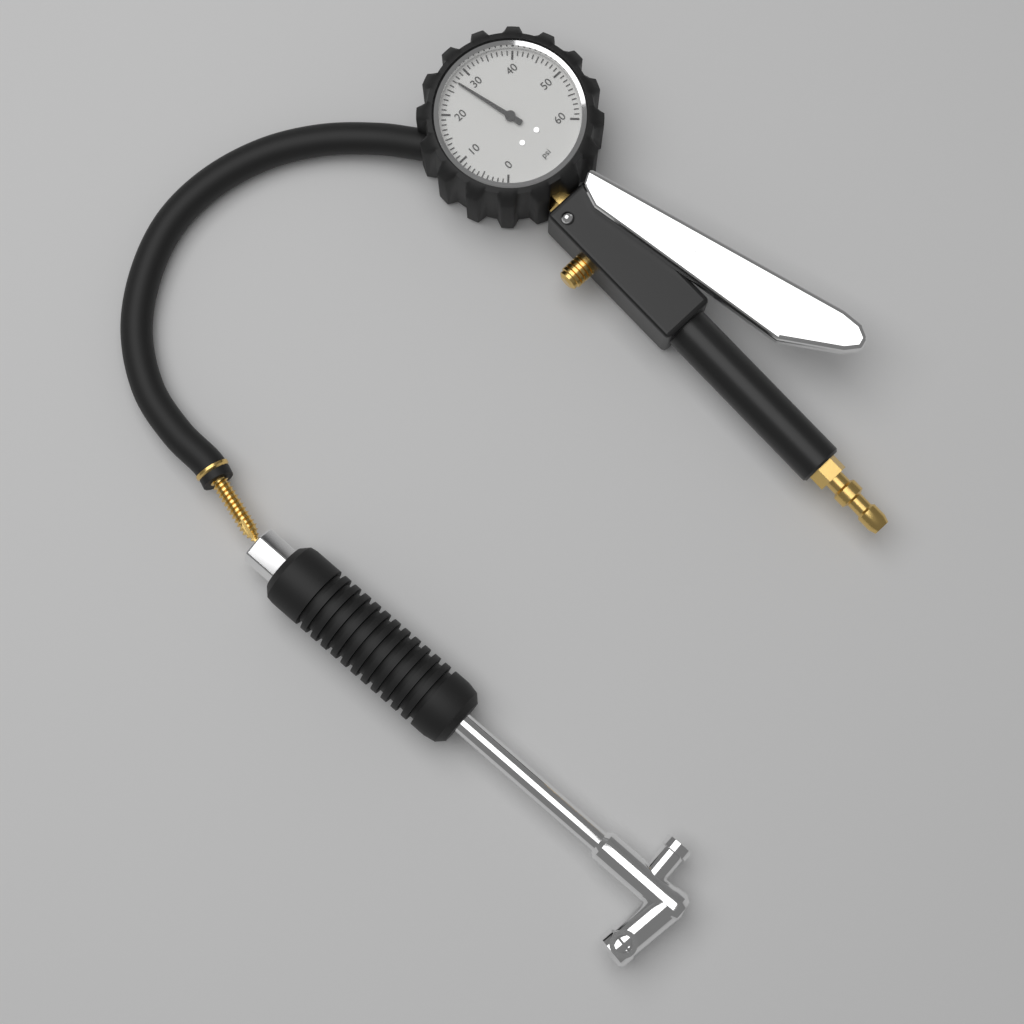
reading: 27 psi
